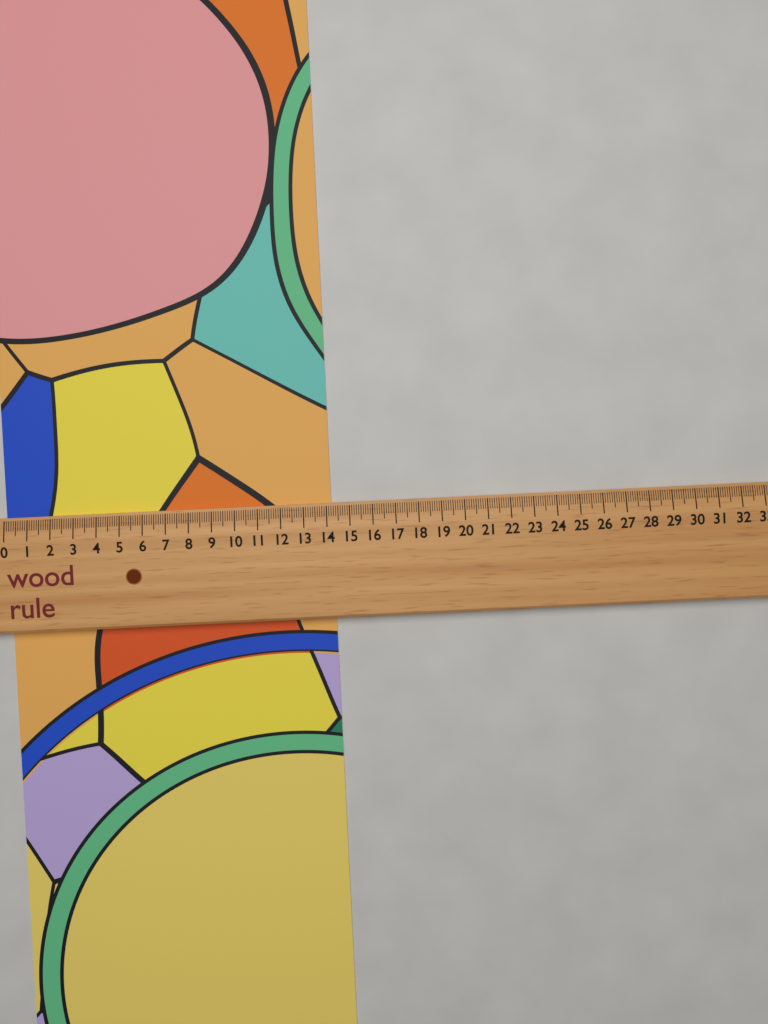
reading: 14.2 (no unit)
